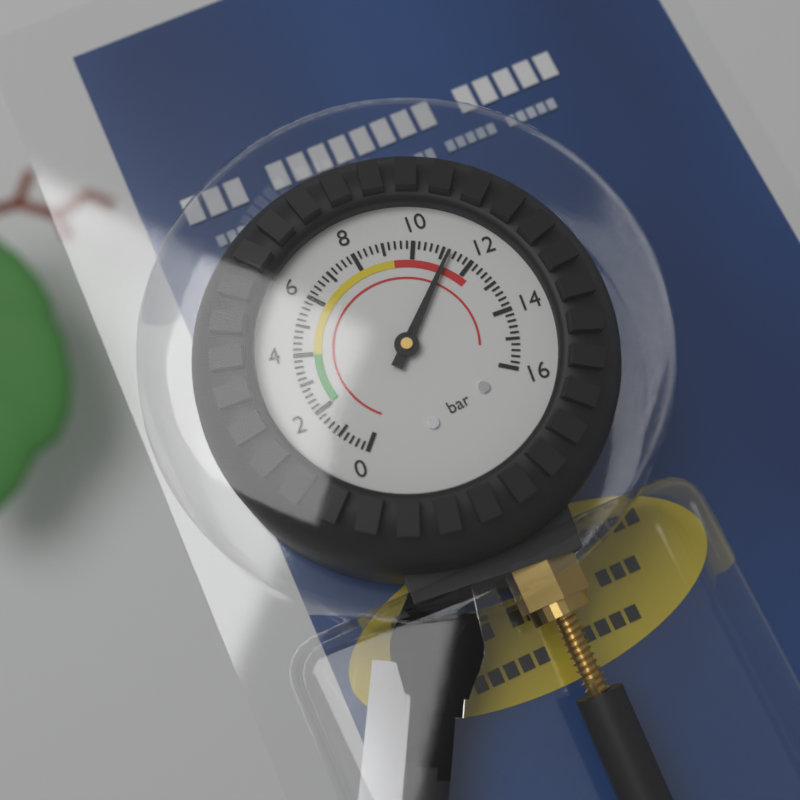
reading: 11.2 bar
